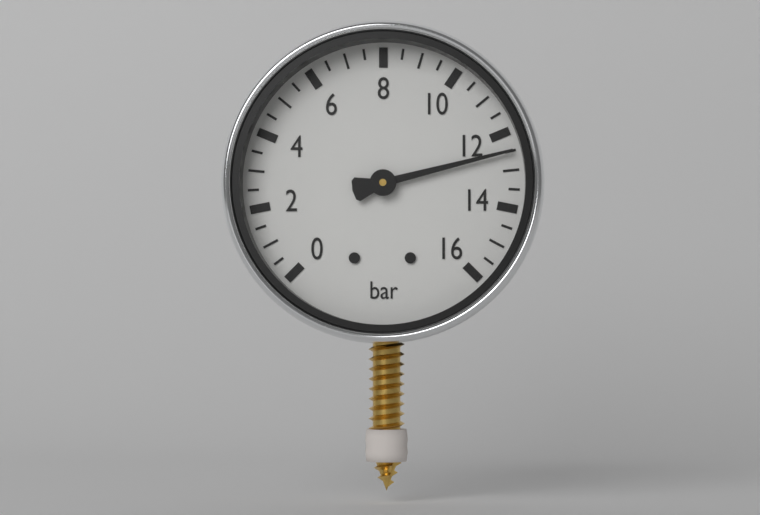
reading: 12.5 bar
